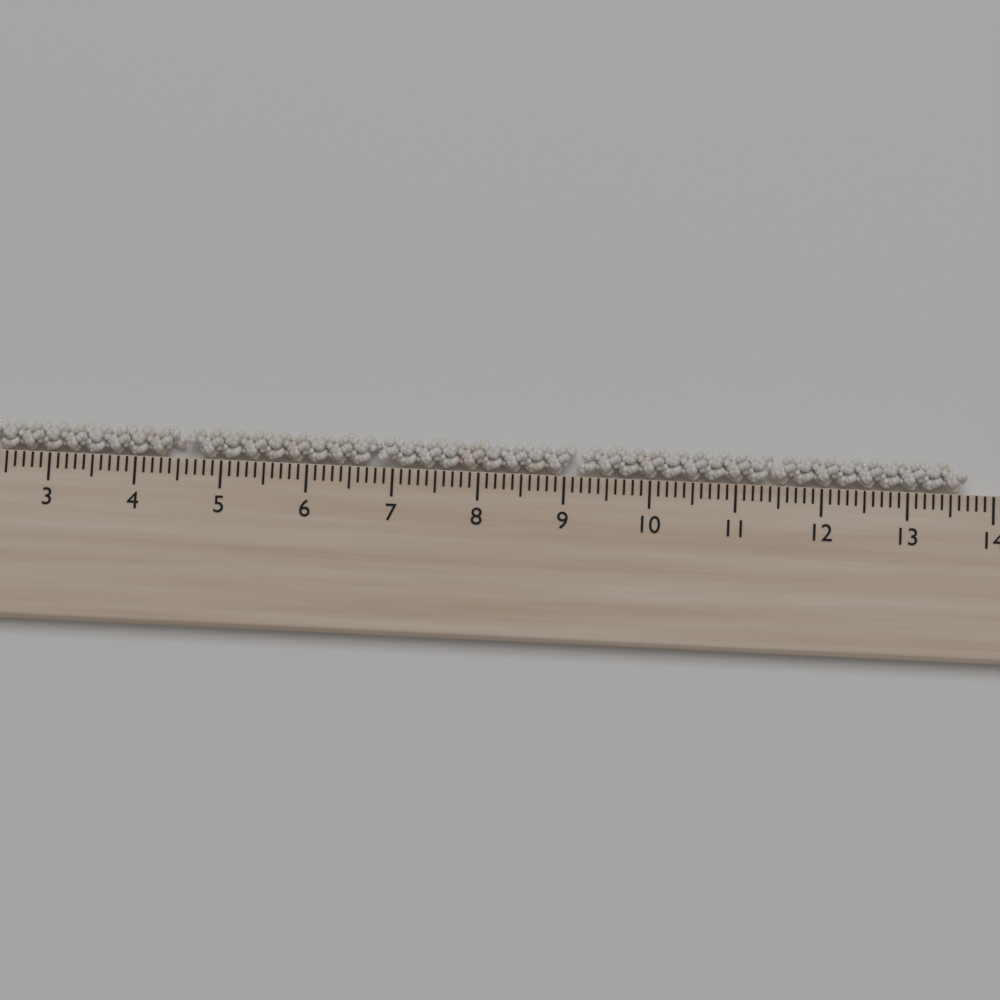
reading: 13.7 cm
